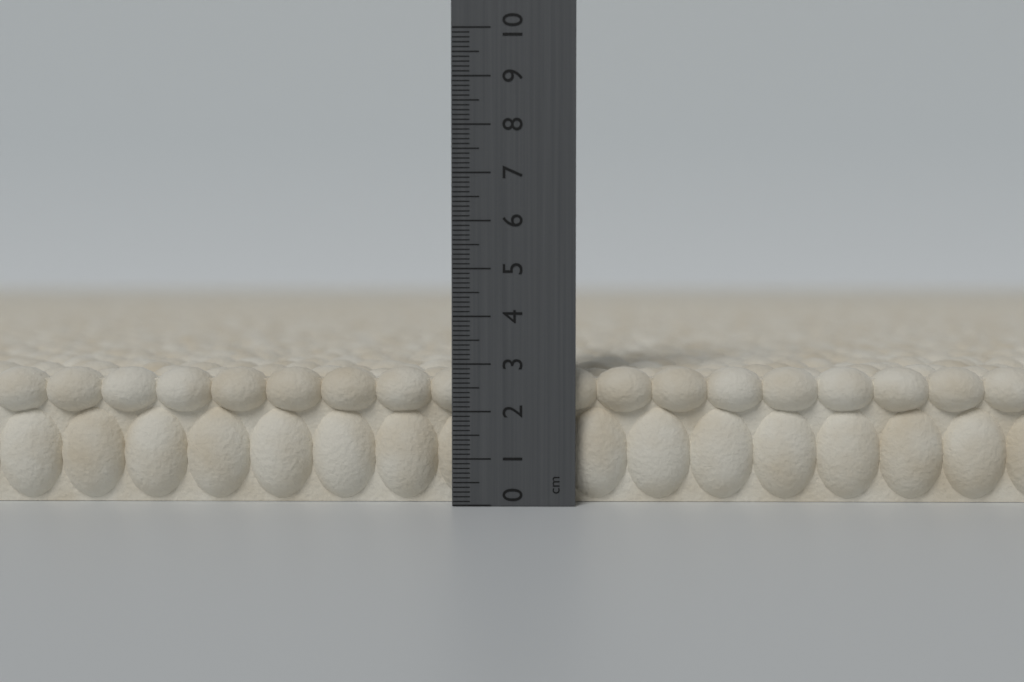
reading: 2.9 cm
